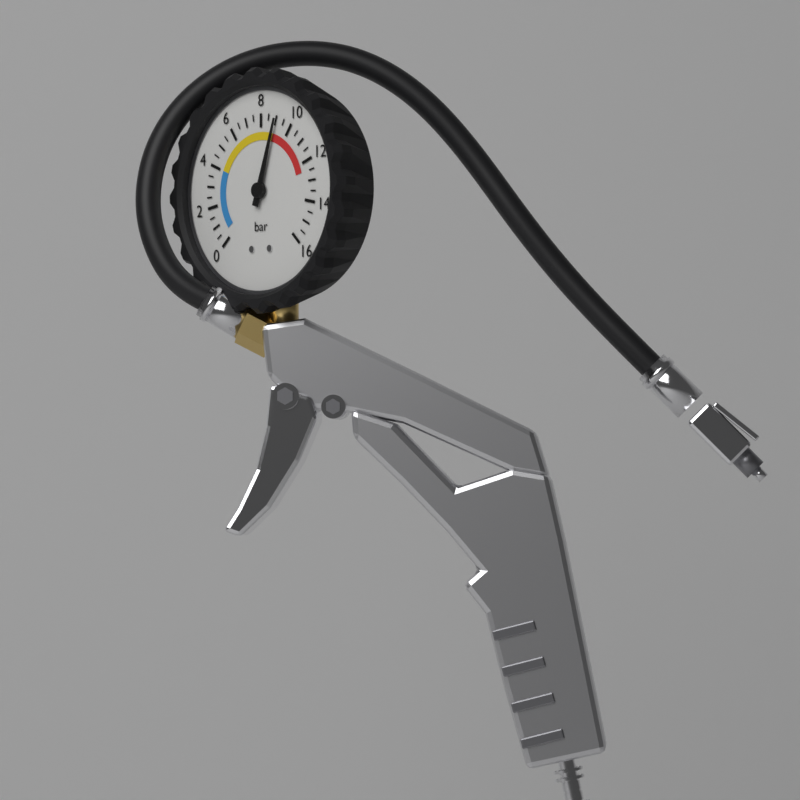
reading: 9.0 bar
